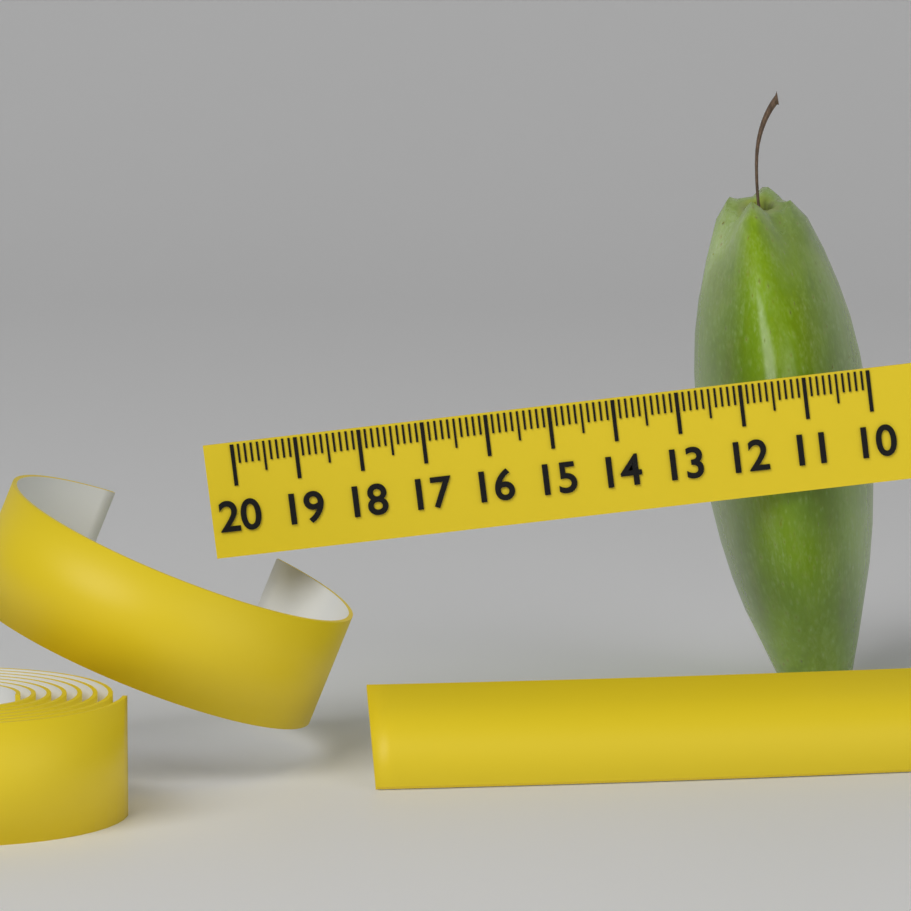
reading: 12.8 (no unit)
